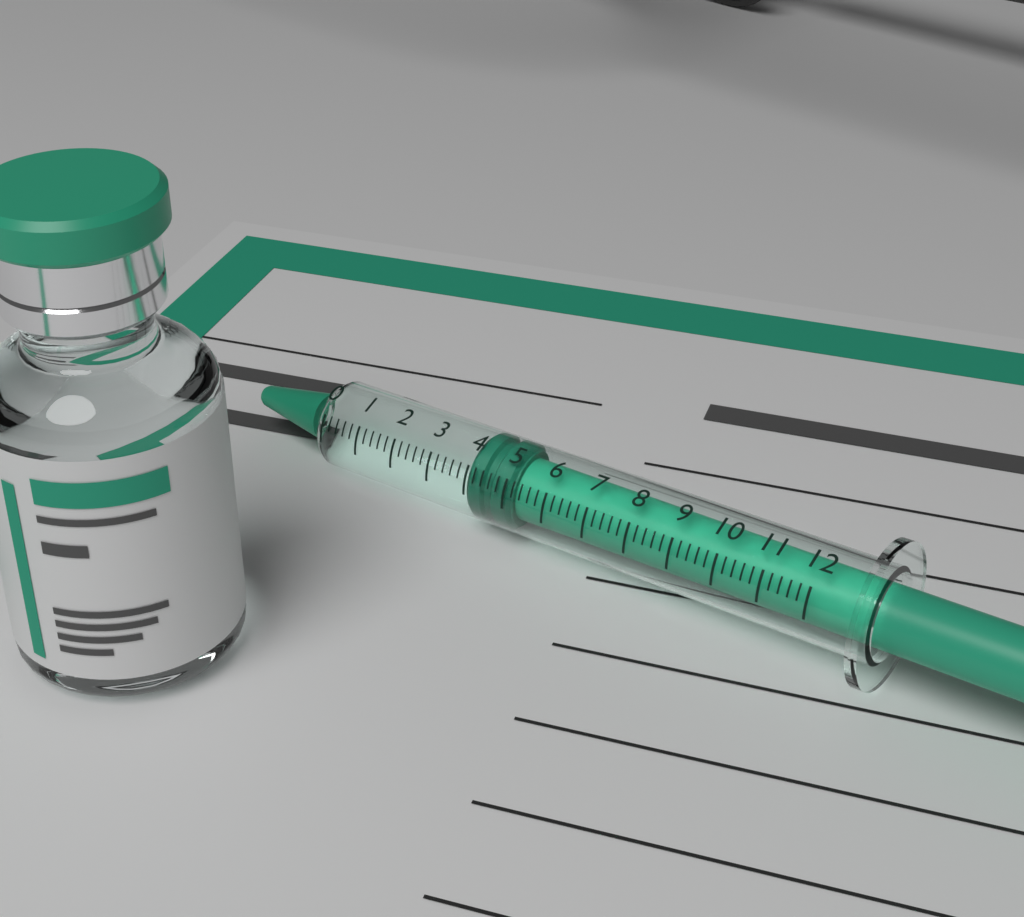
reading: 4.0 (no unit)
